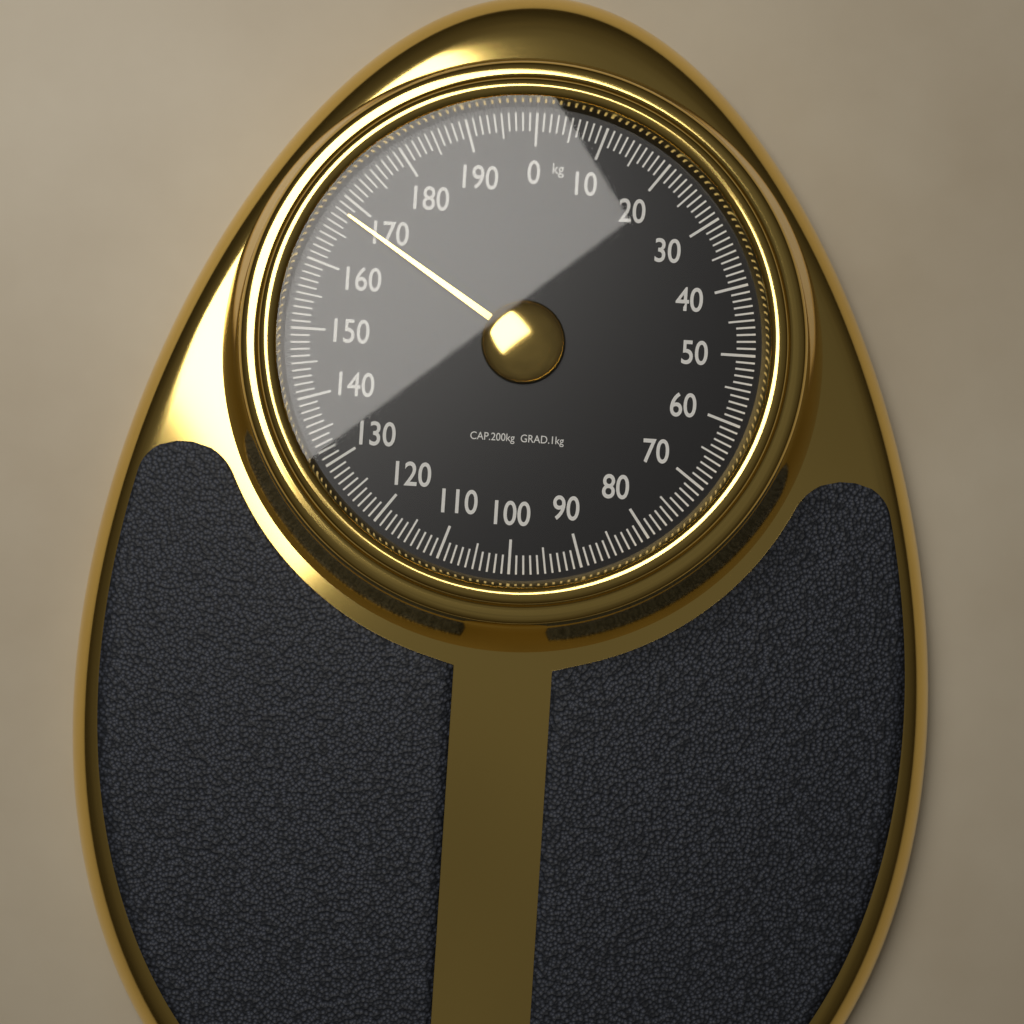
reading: 168 kg
